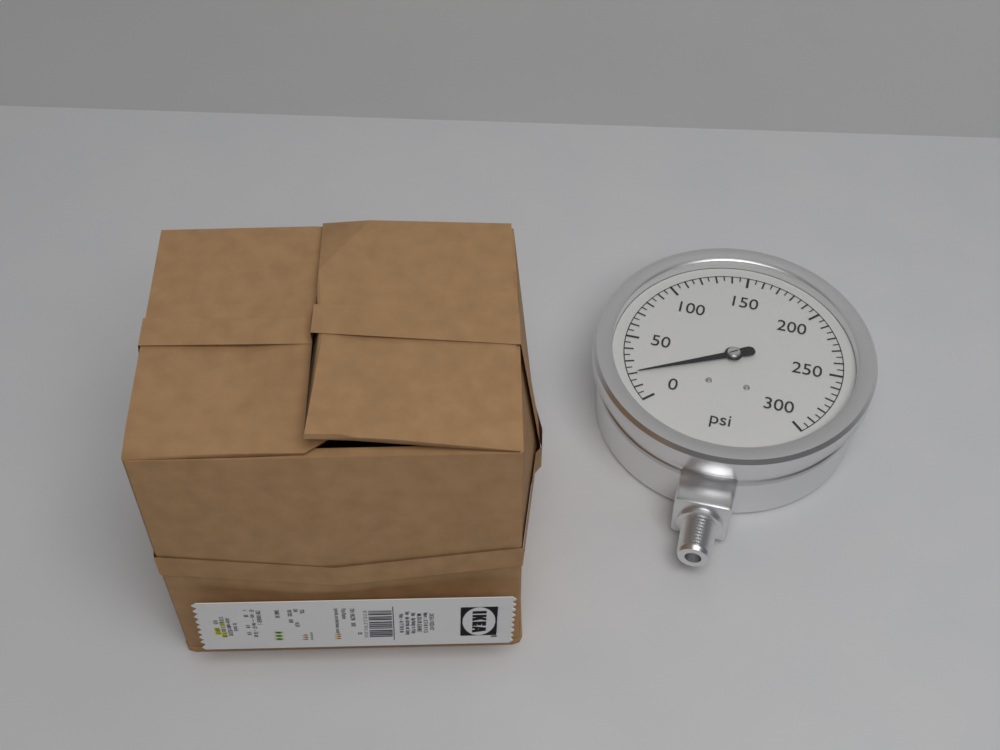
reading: 20 psi
